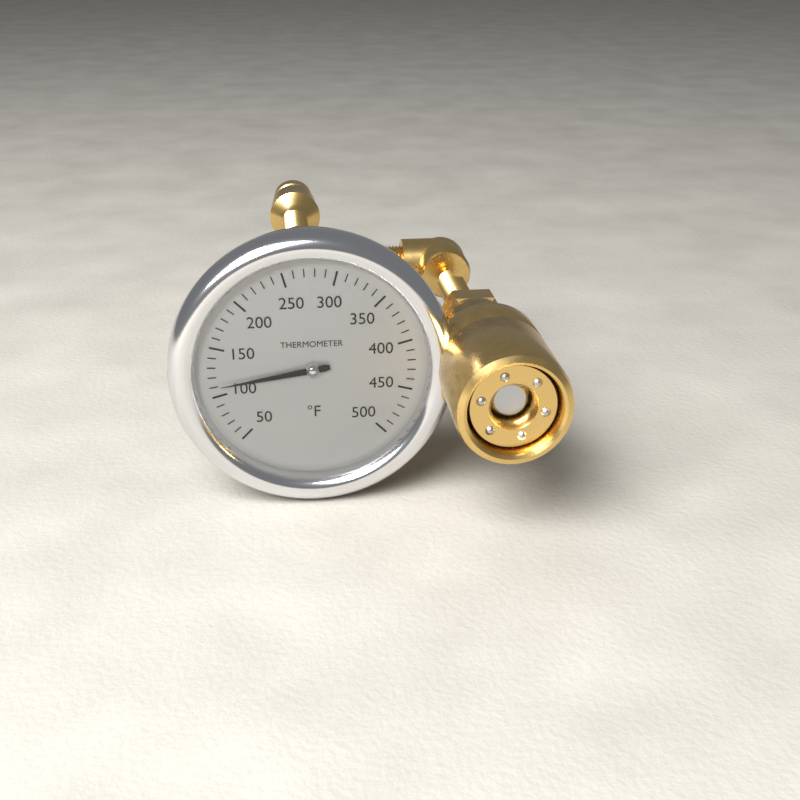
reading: 110 °F
